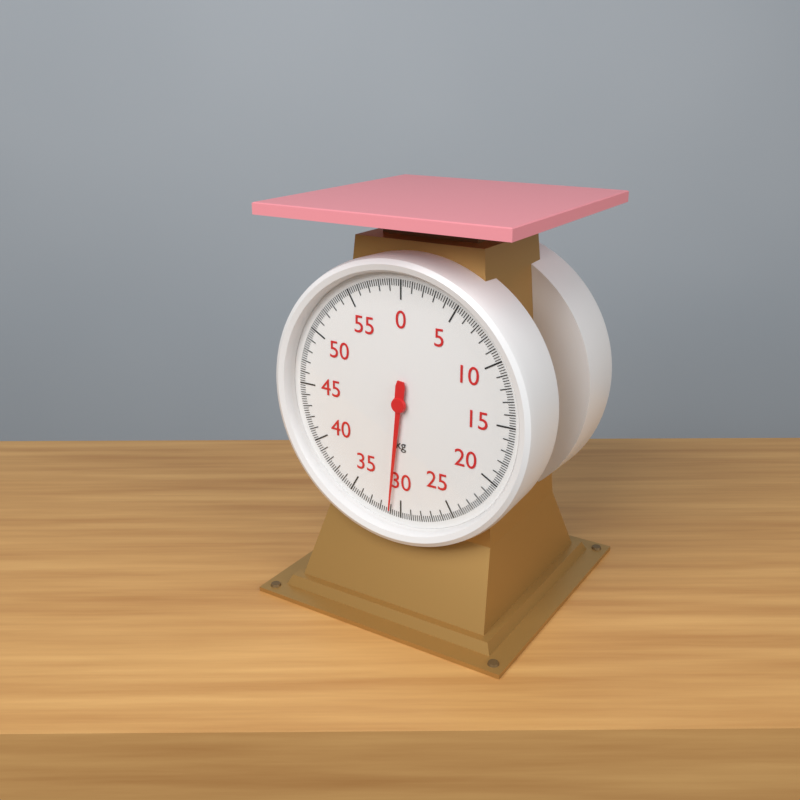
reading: 31.0 kg
